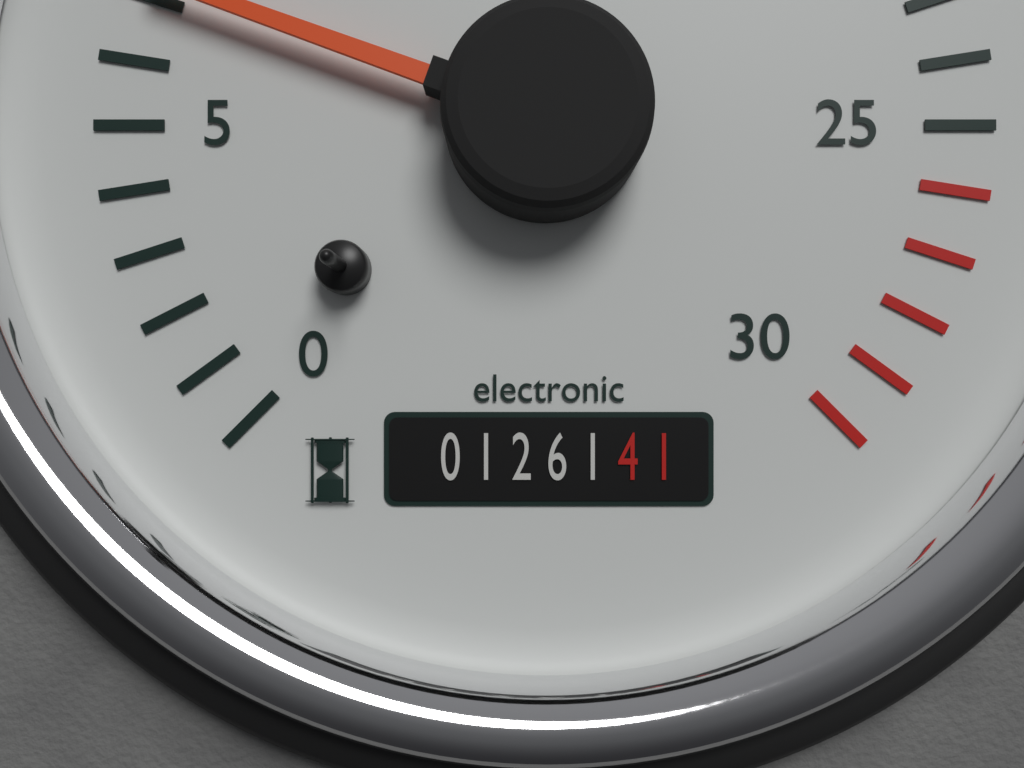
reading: 720 rpm
